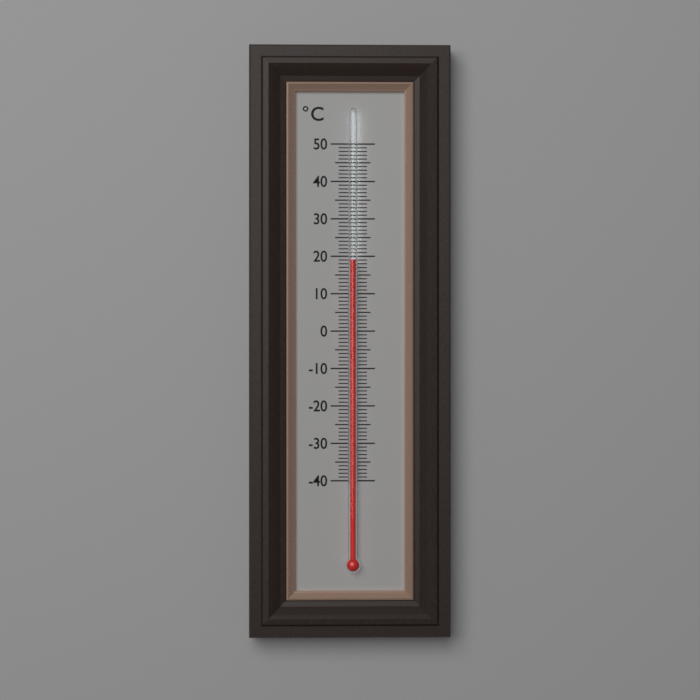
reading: 19 °C
